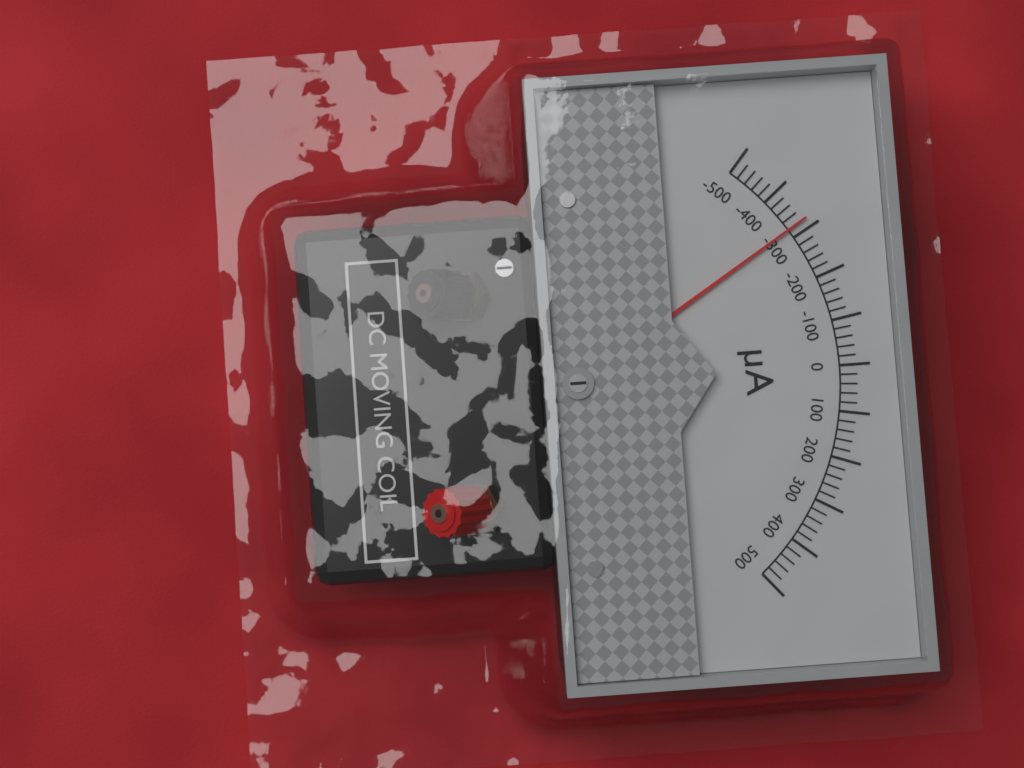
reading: -320 µA
